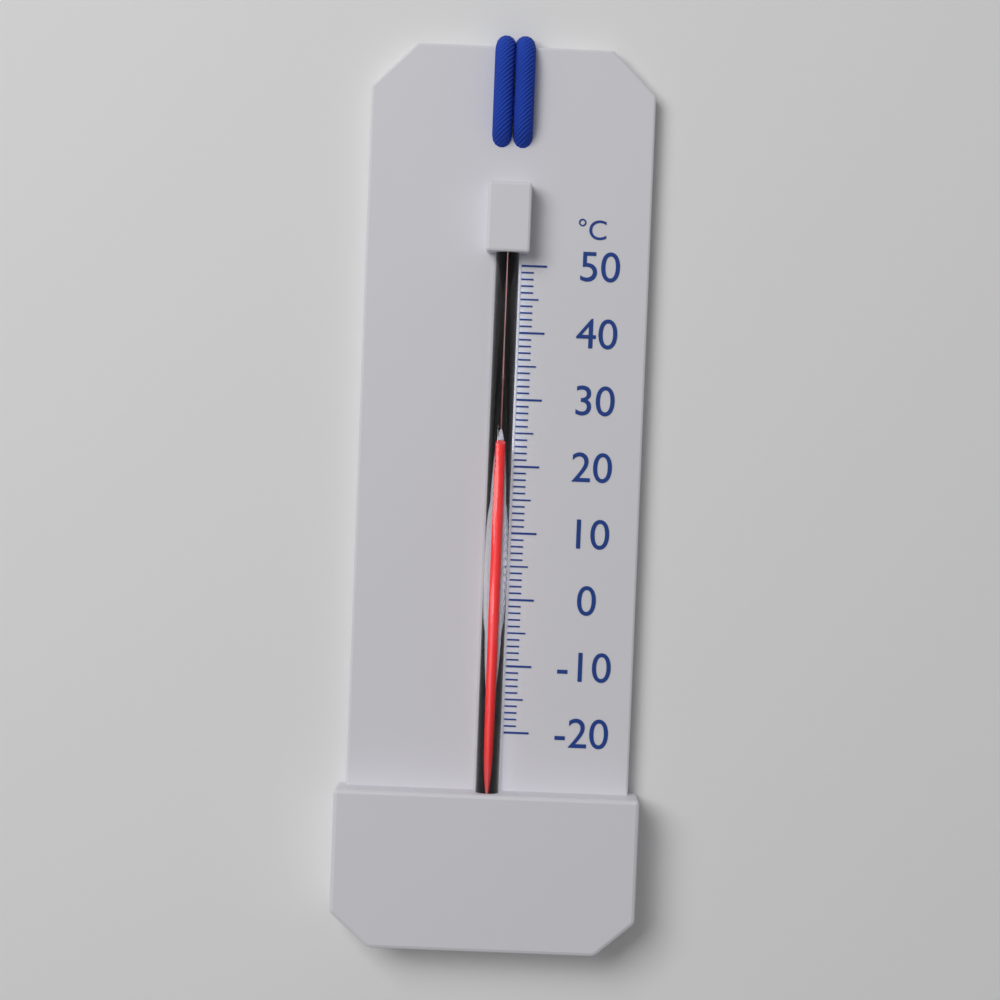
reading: 23 °C
